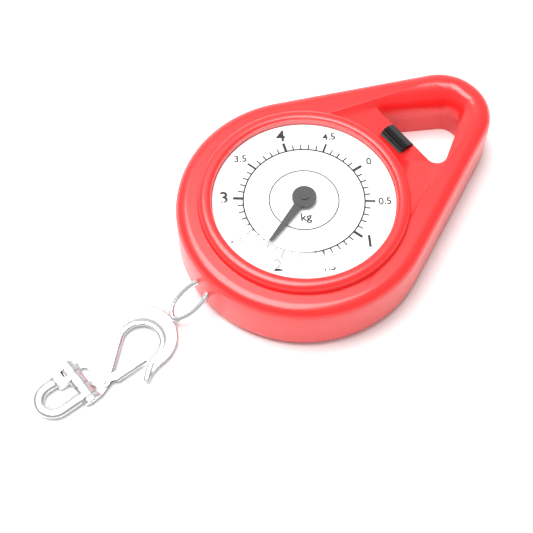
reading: 2.2 kg
